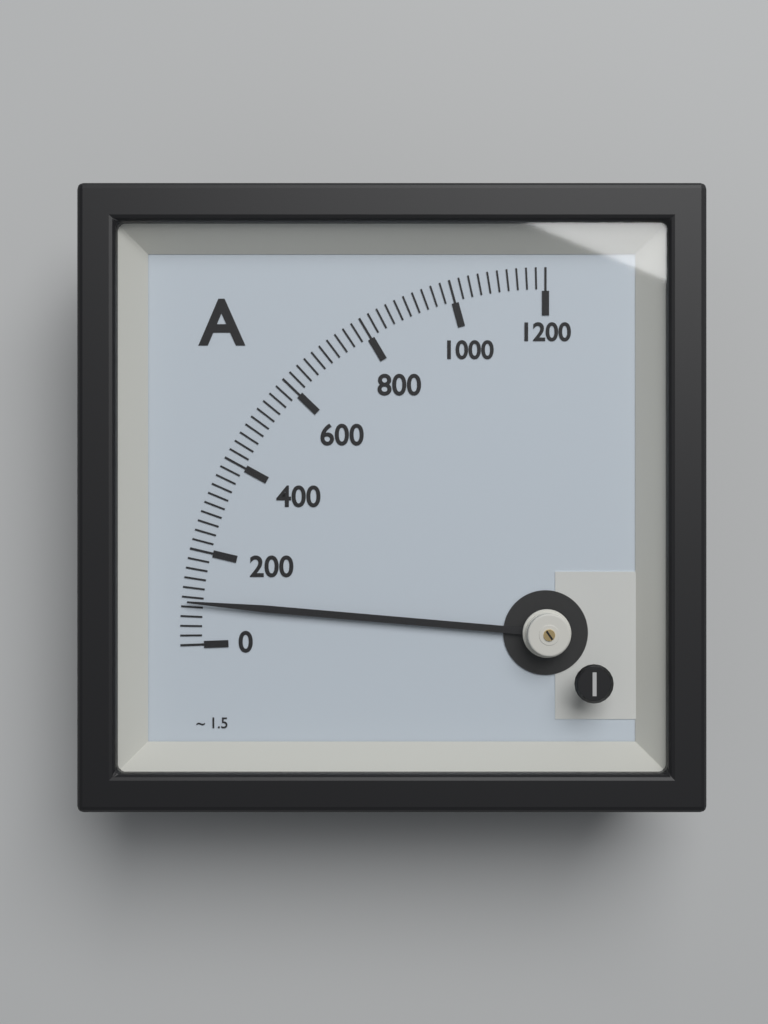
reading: 90 A
